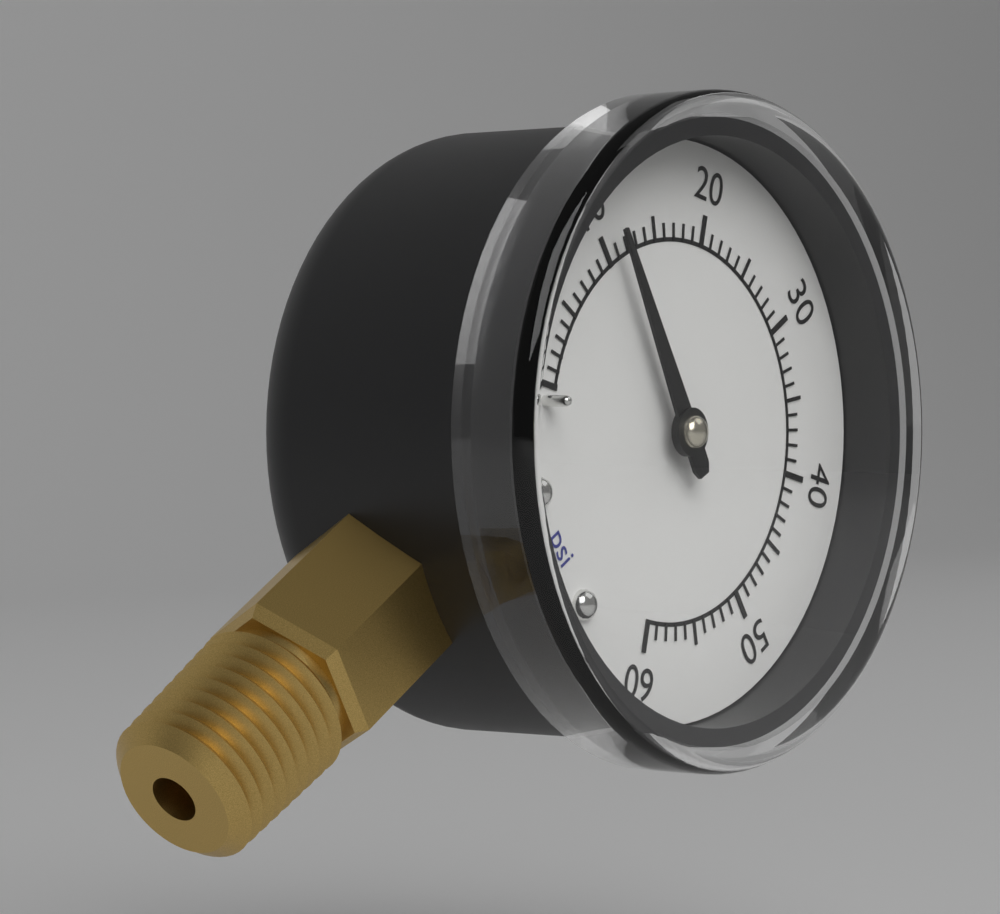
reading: 11 psi
